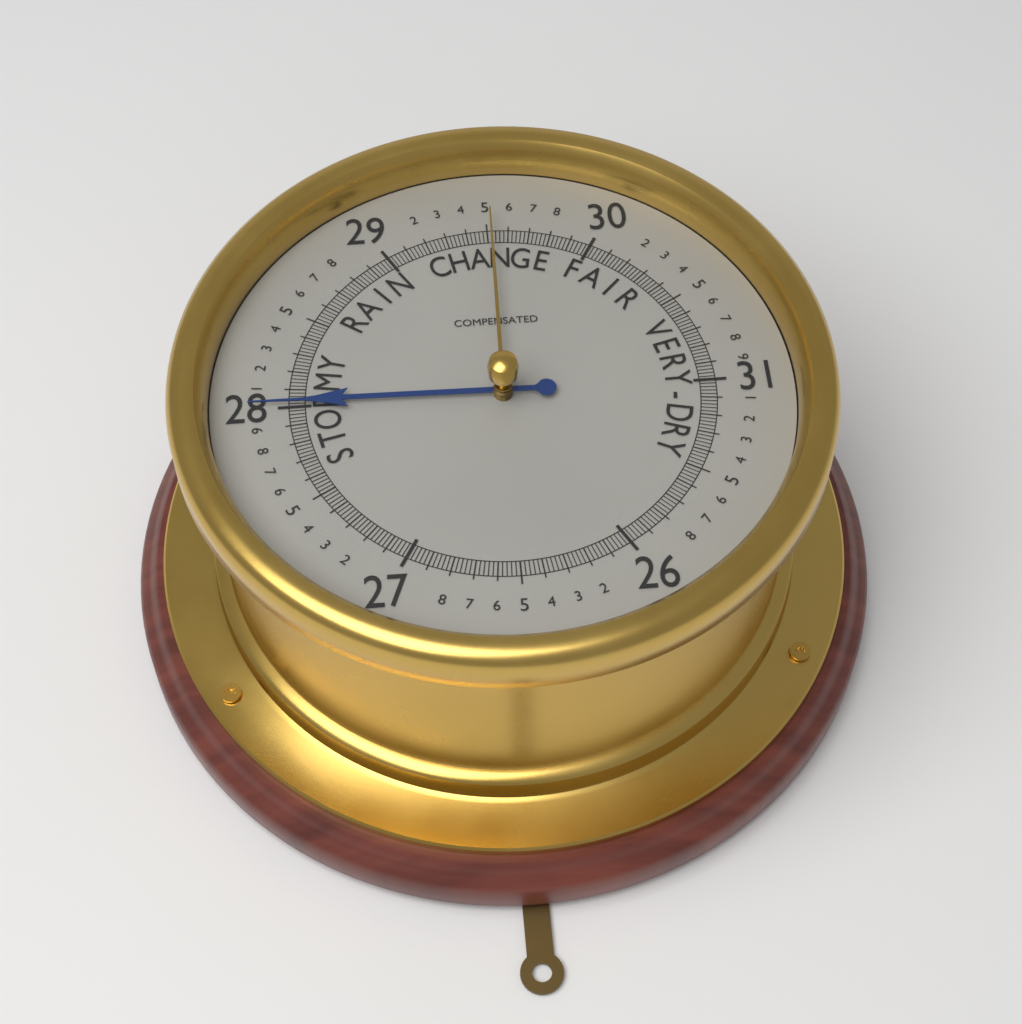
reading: 28.02 (no unit)
